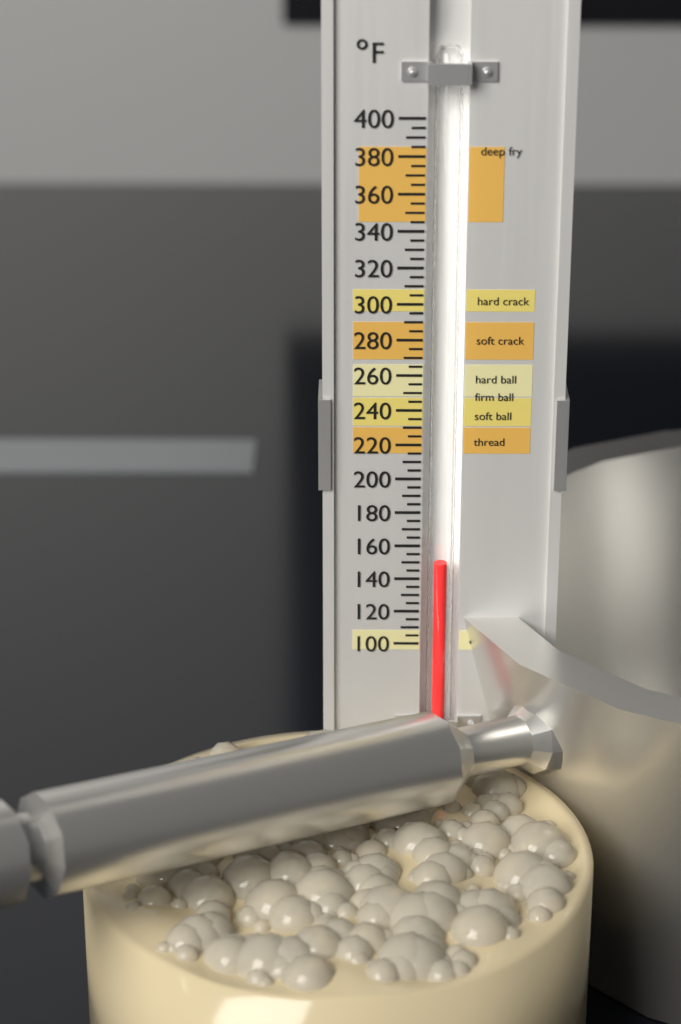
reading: 150 °F
